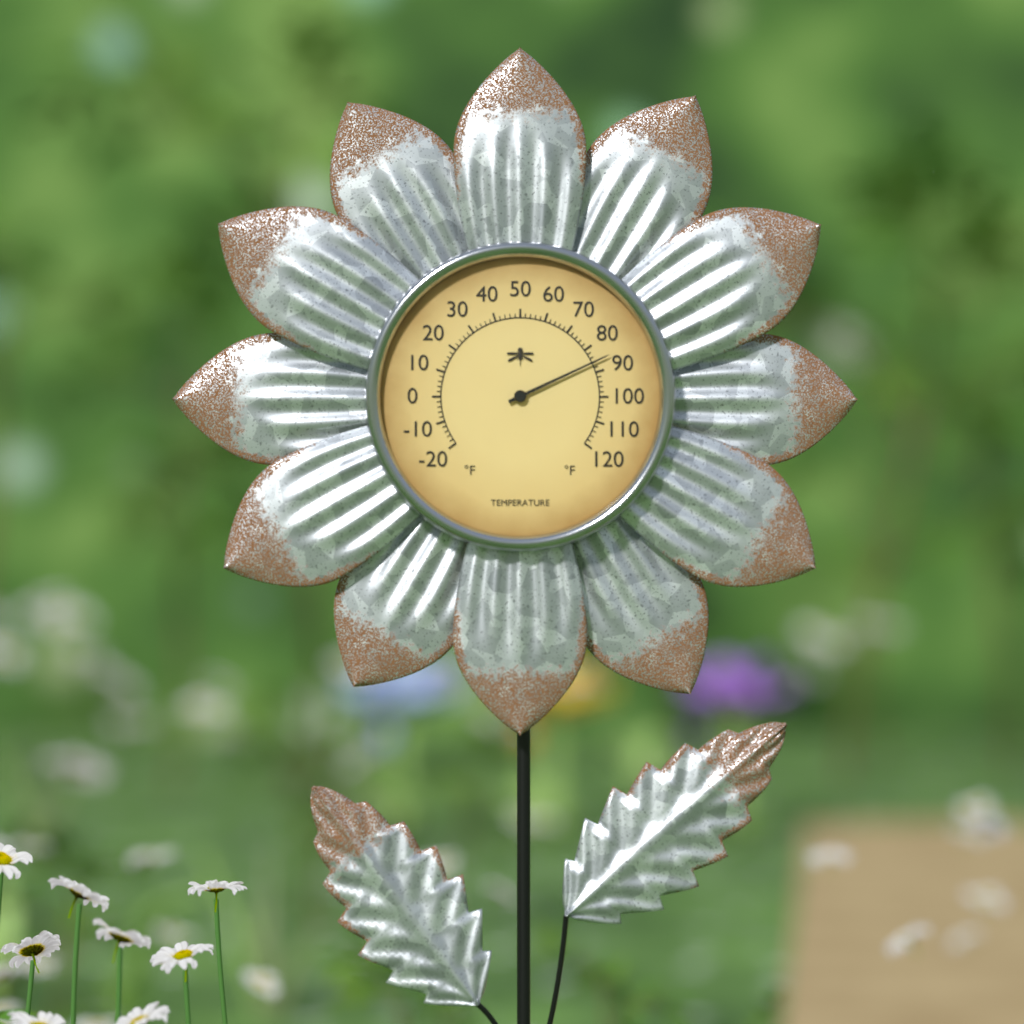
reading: 86 °F
